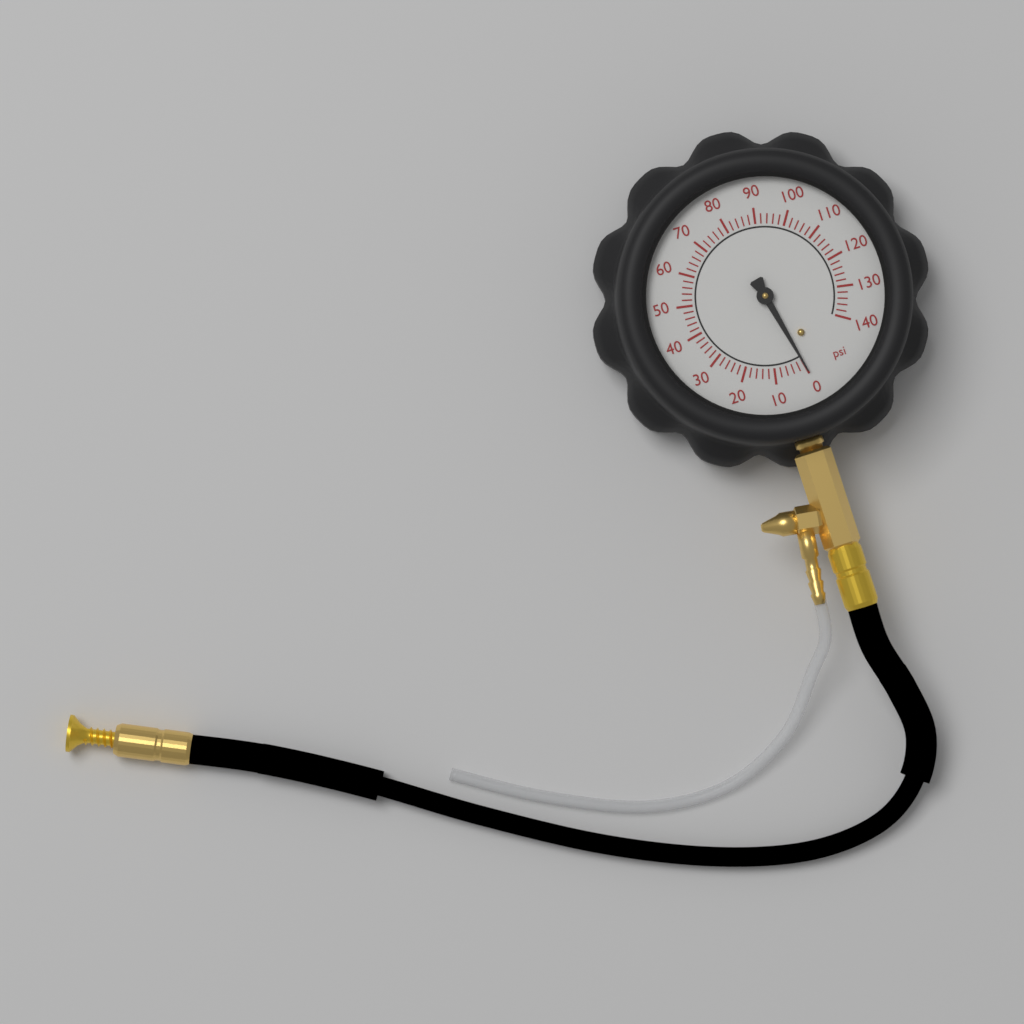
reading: 0 psi
